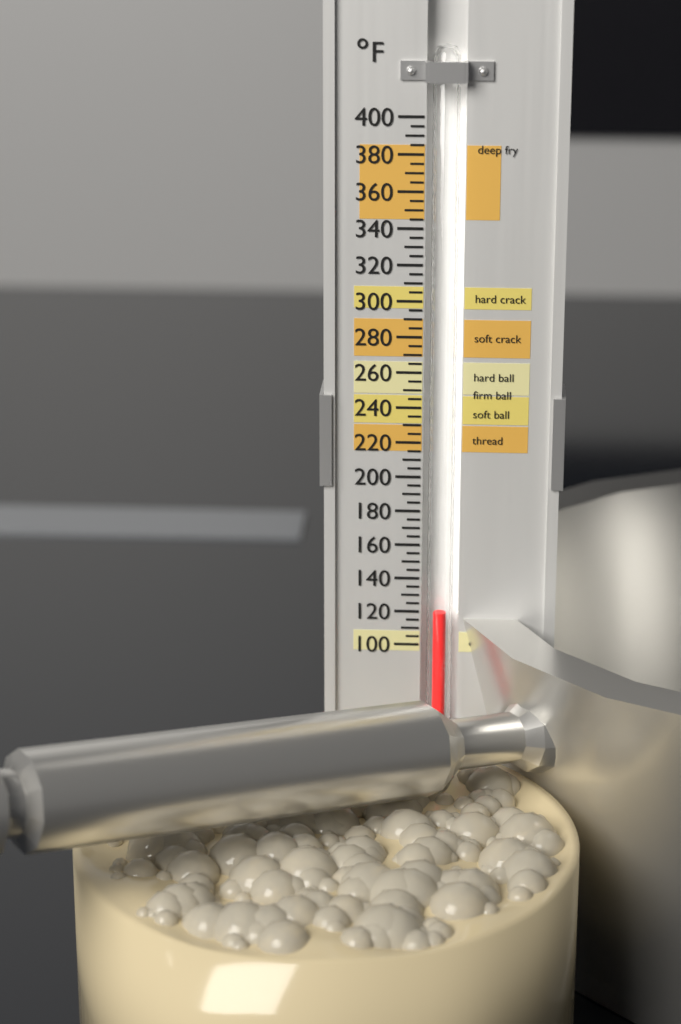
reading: 120 °F
